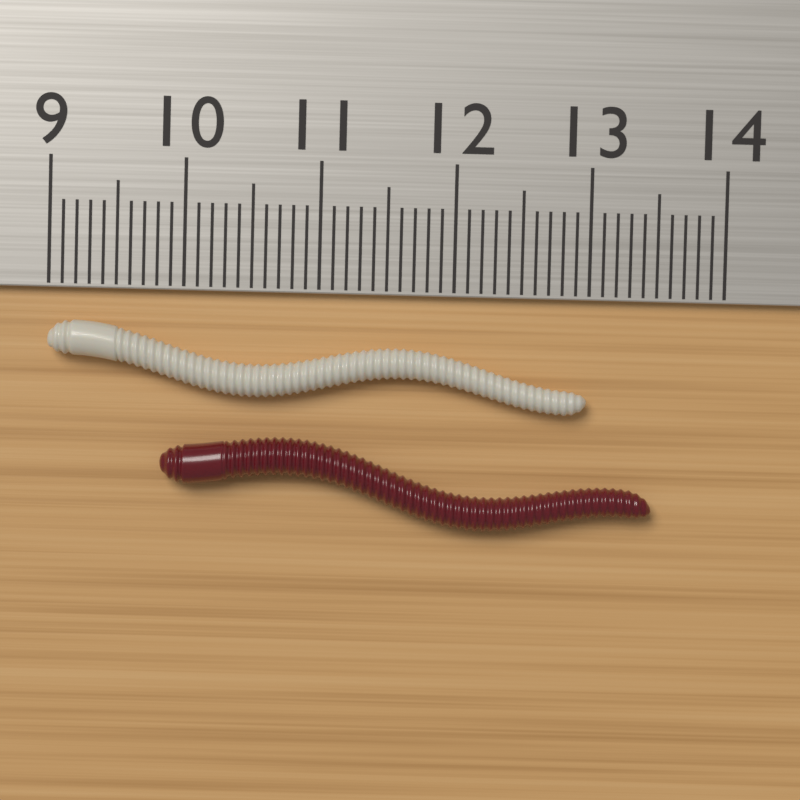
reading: 13.0 cm
